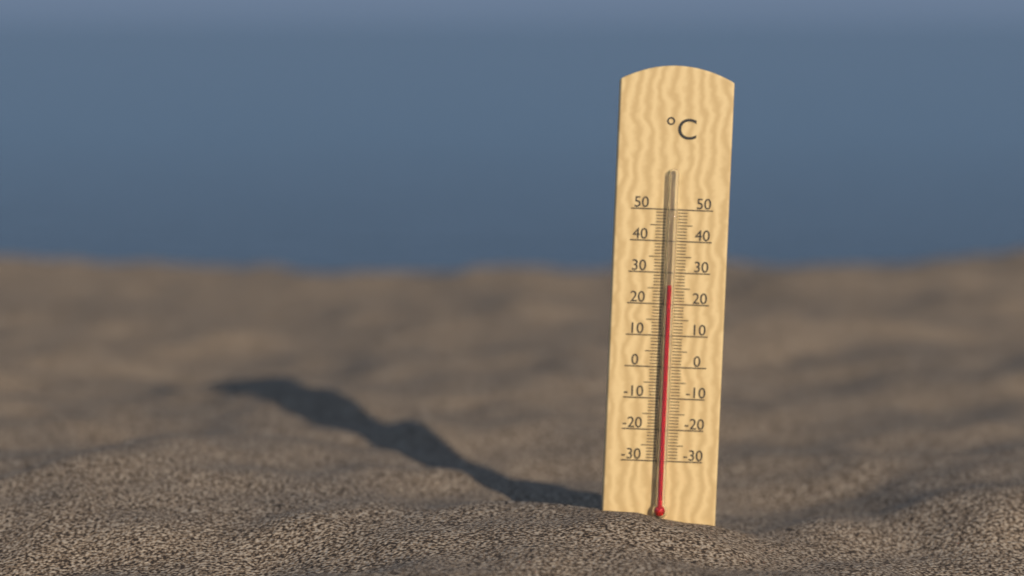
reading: 26 °C
